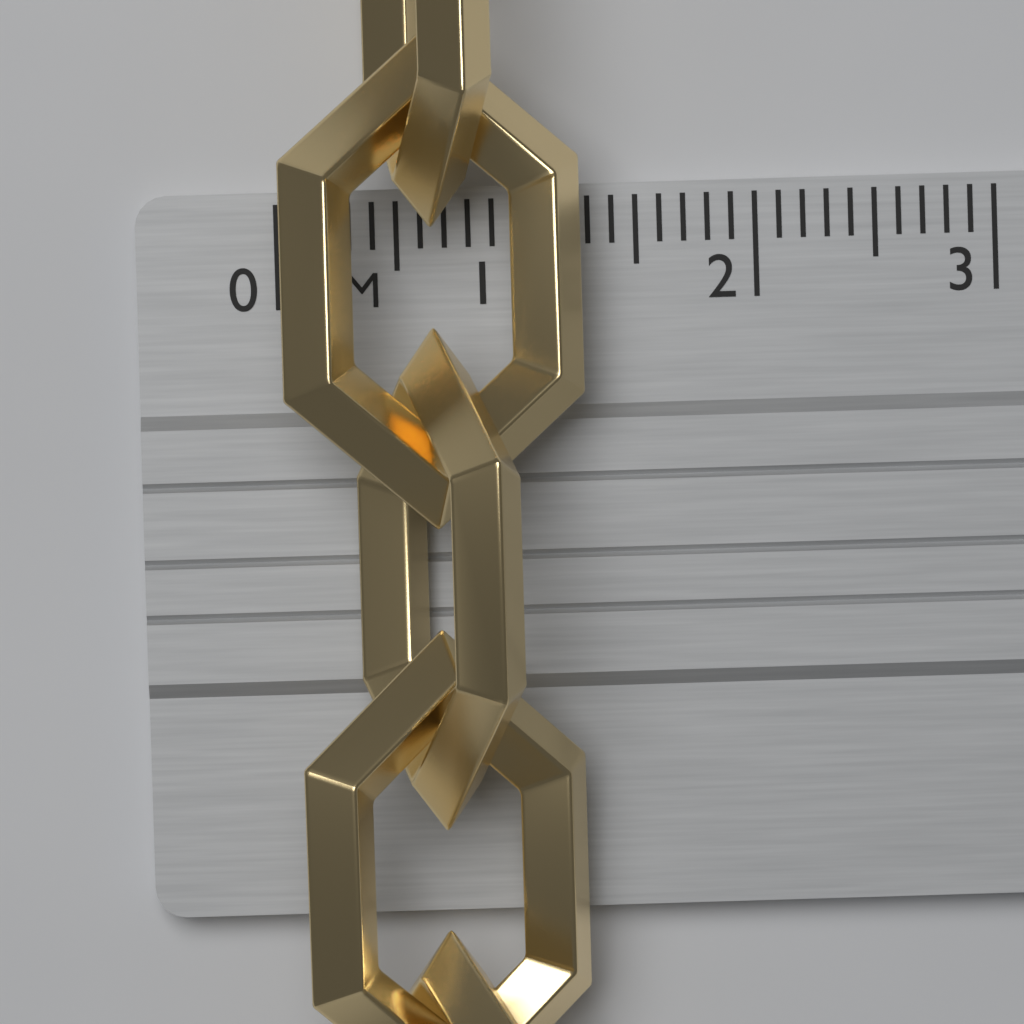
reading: 1.3 cm
